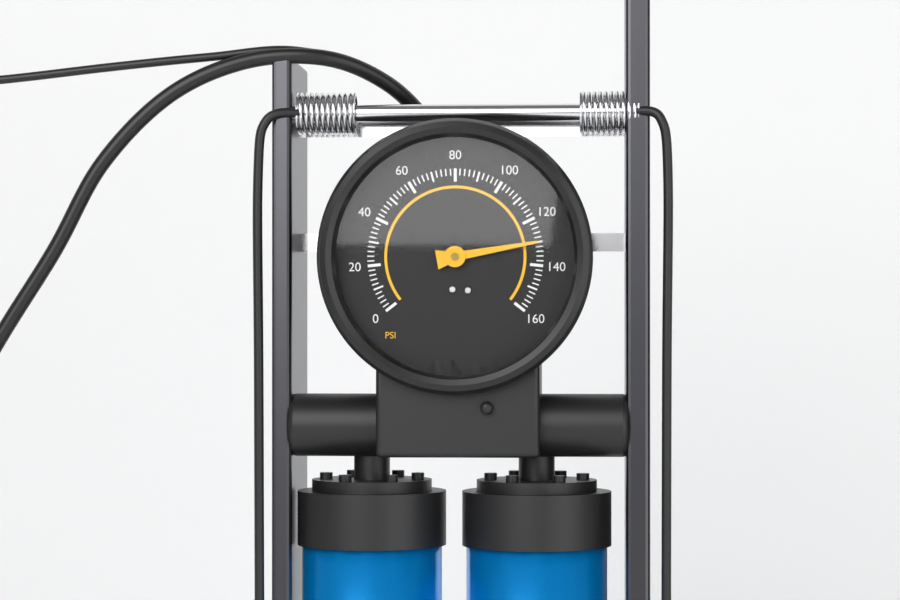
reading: 130 psi
